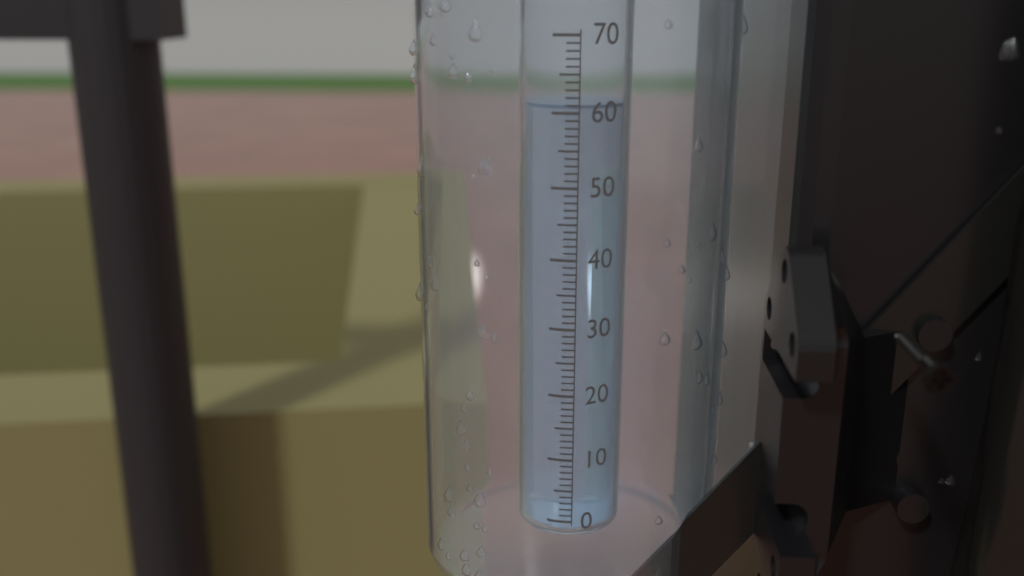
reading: 61 (no unit)
